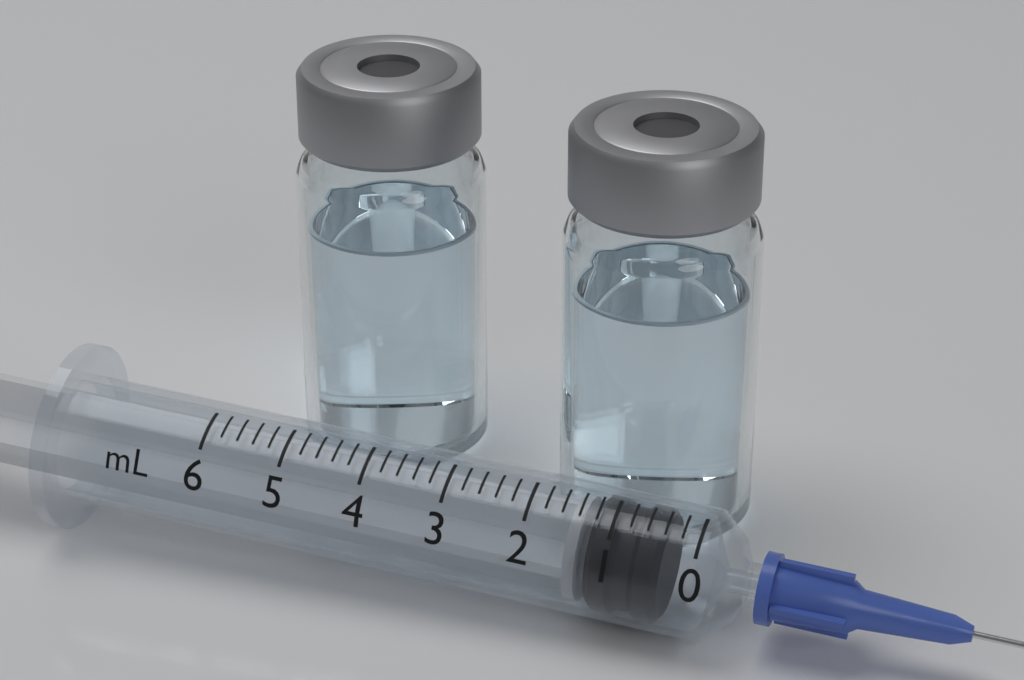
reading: 0.4 ml
